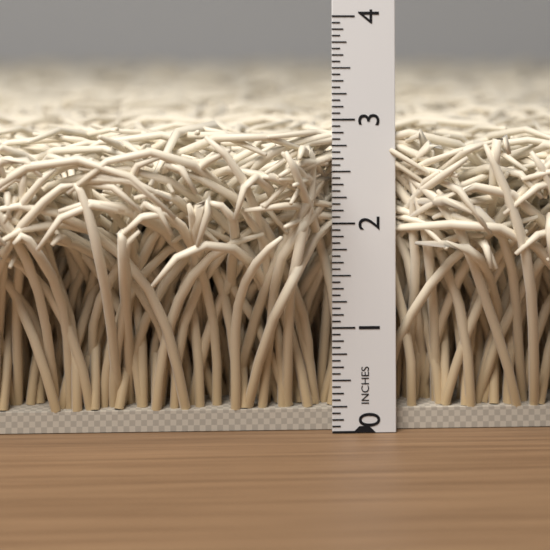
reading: 2.9375 in
